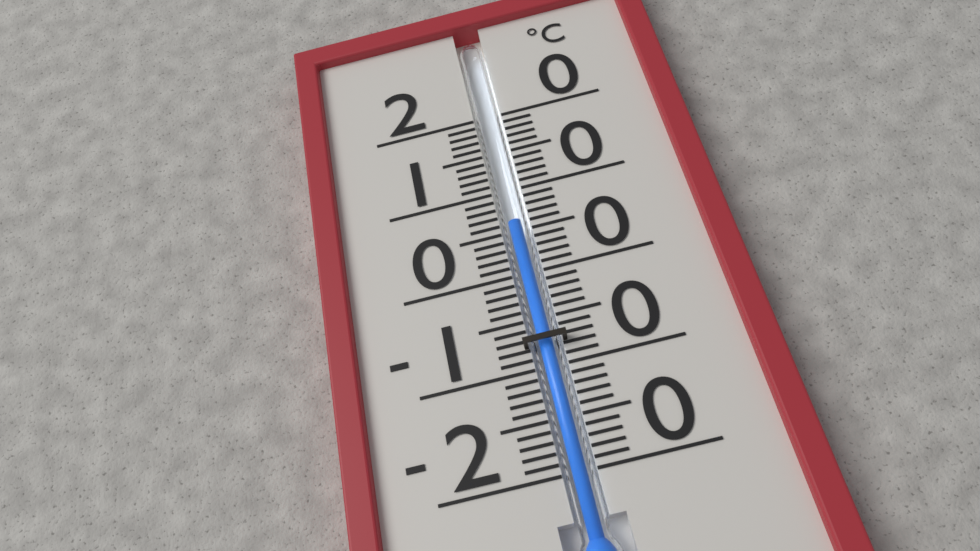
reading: 6 °C
